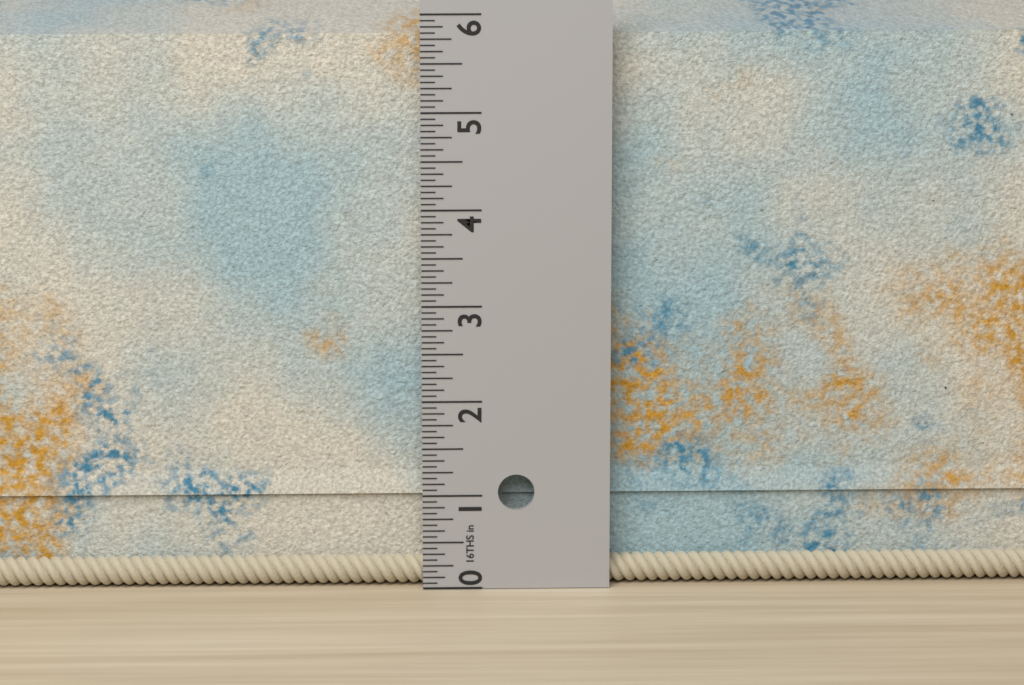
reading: 5.9375 in
